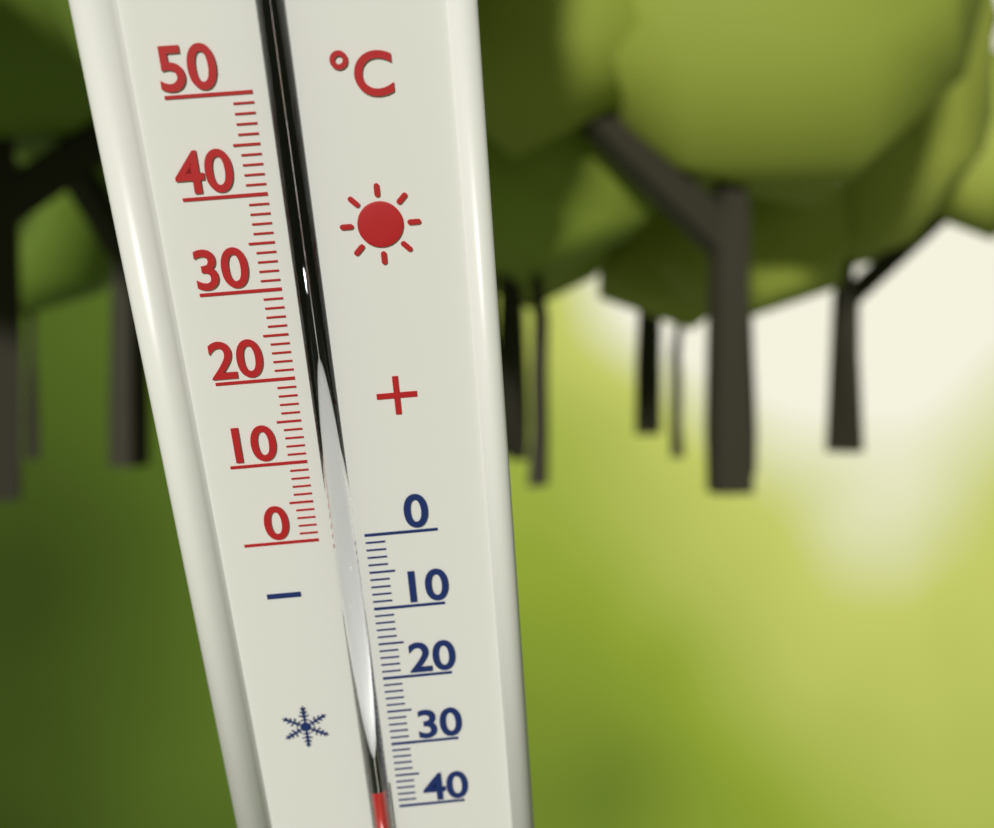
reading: -35 °C
